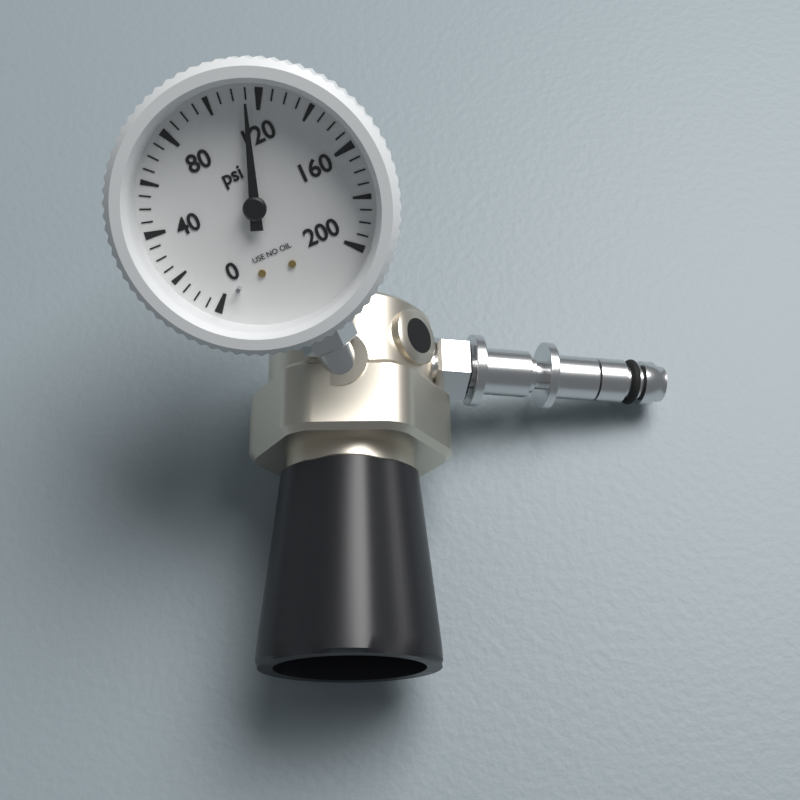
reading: 115 psi
